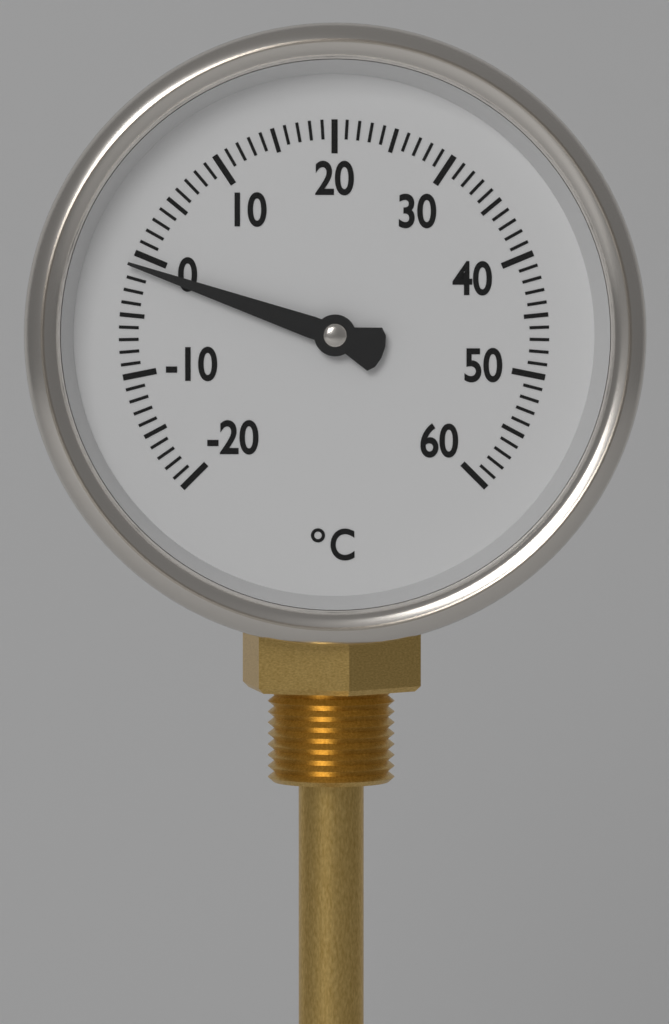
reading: -1 °C
